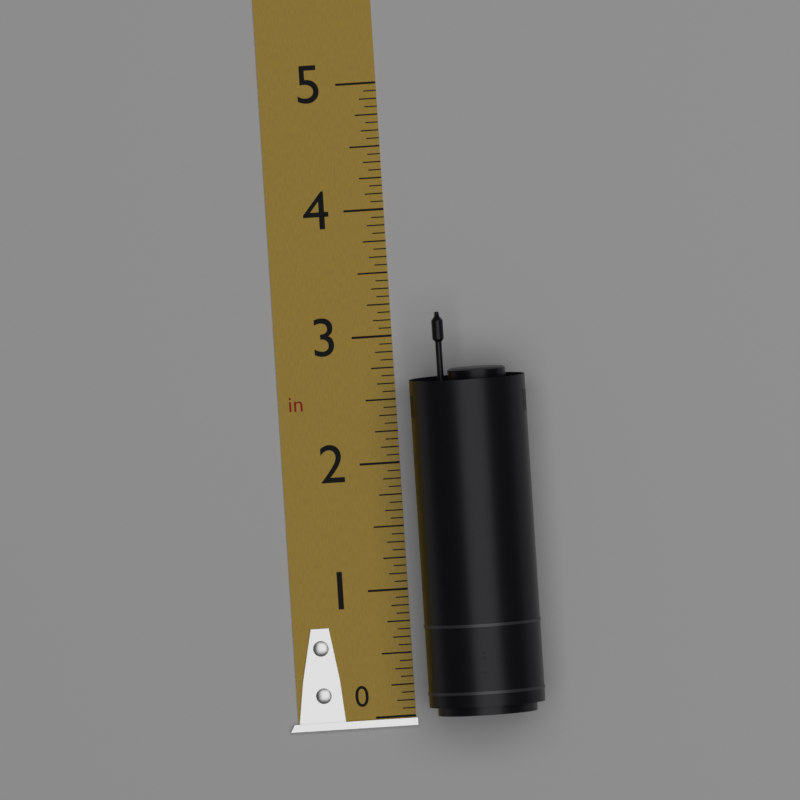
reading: 3.1875 in
